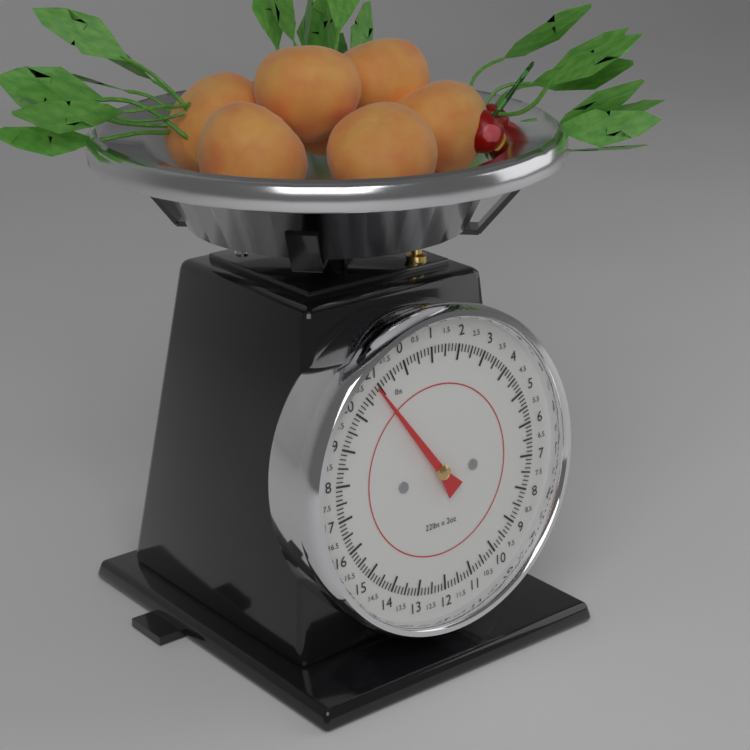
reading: 20.875 lbs
